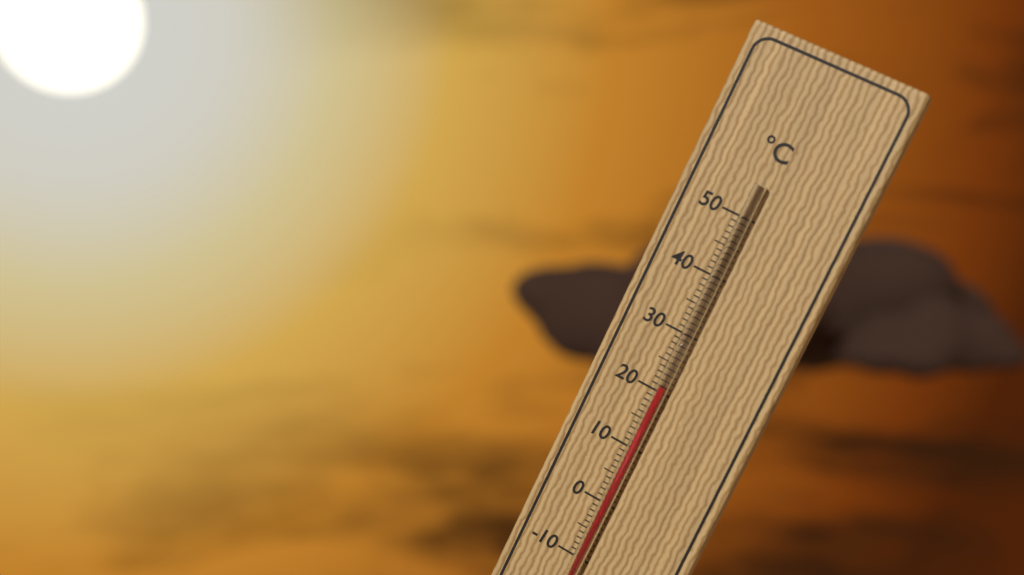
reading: 21 °C
